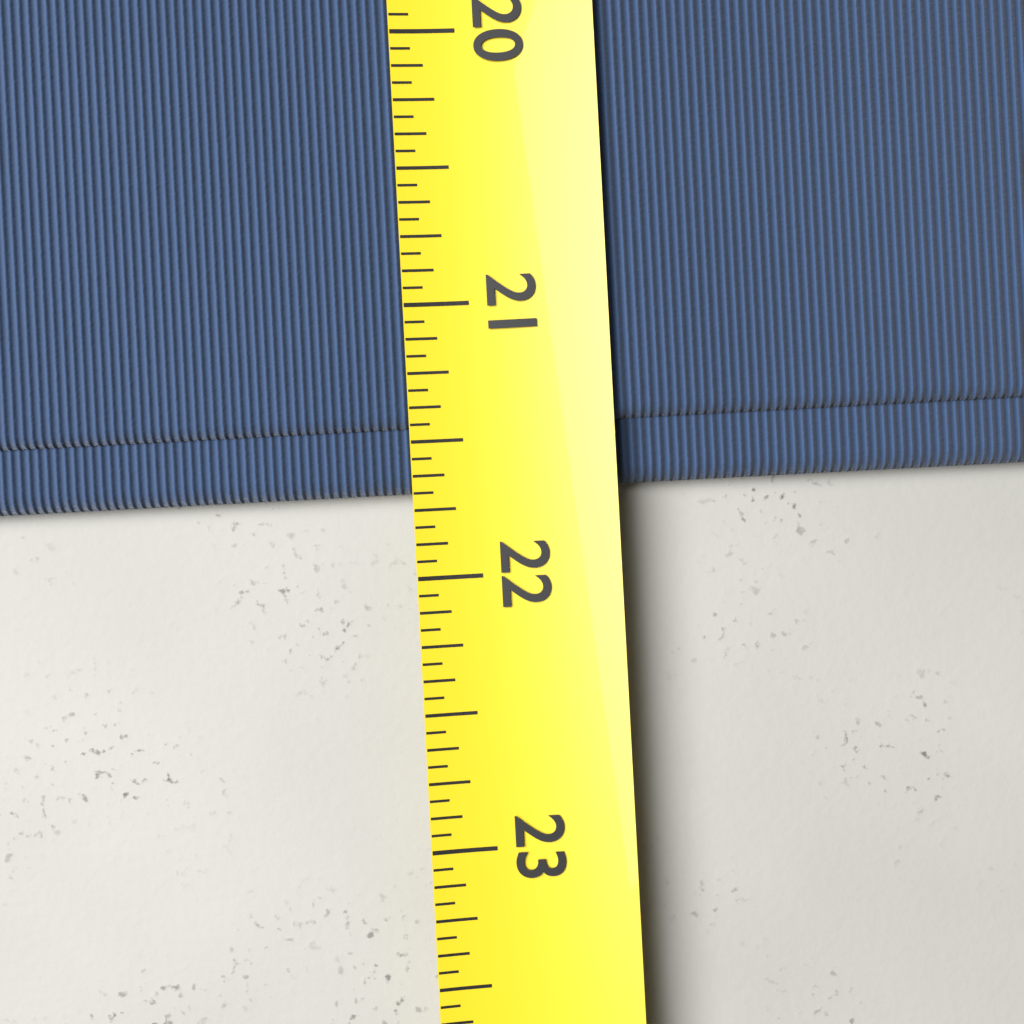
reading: 21.6875 (no unit)
